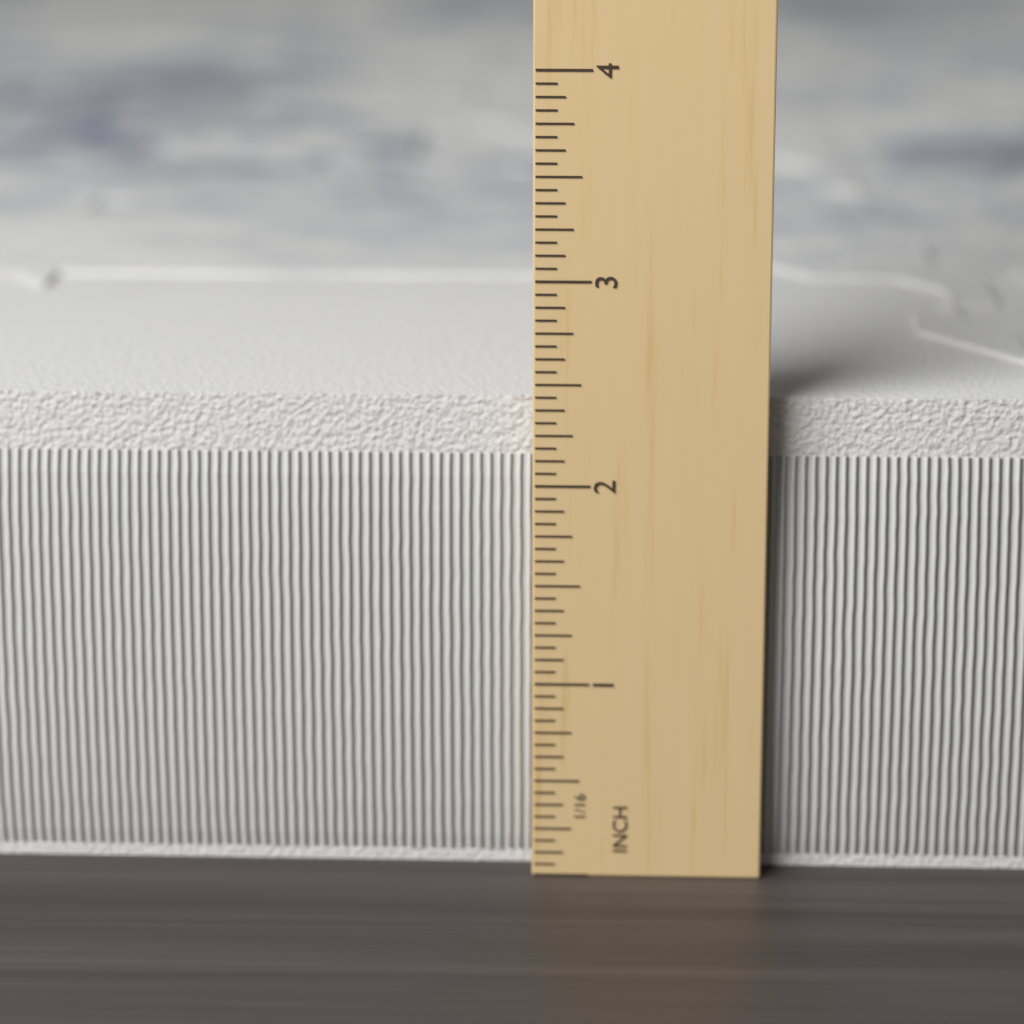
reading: 2.4375 in
